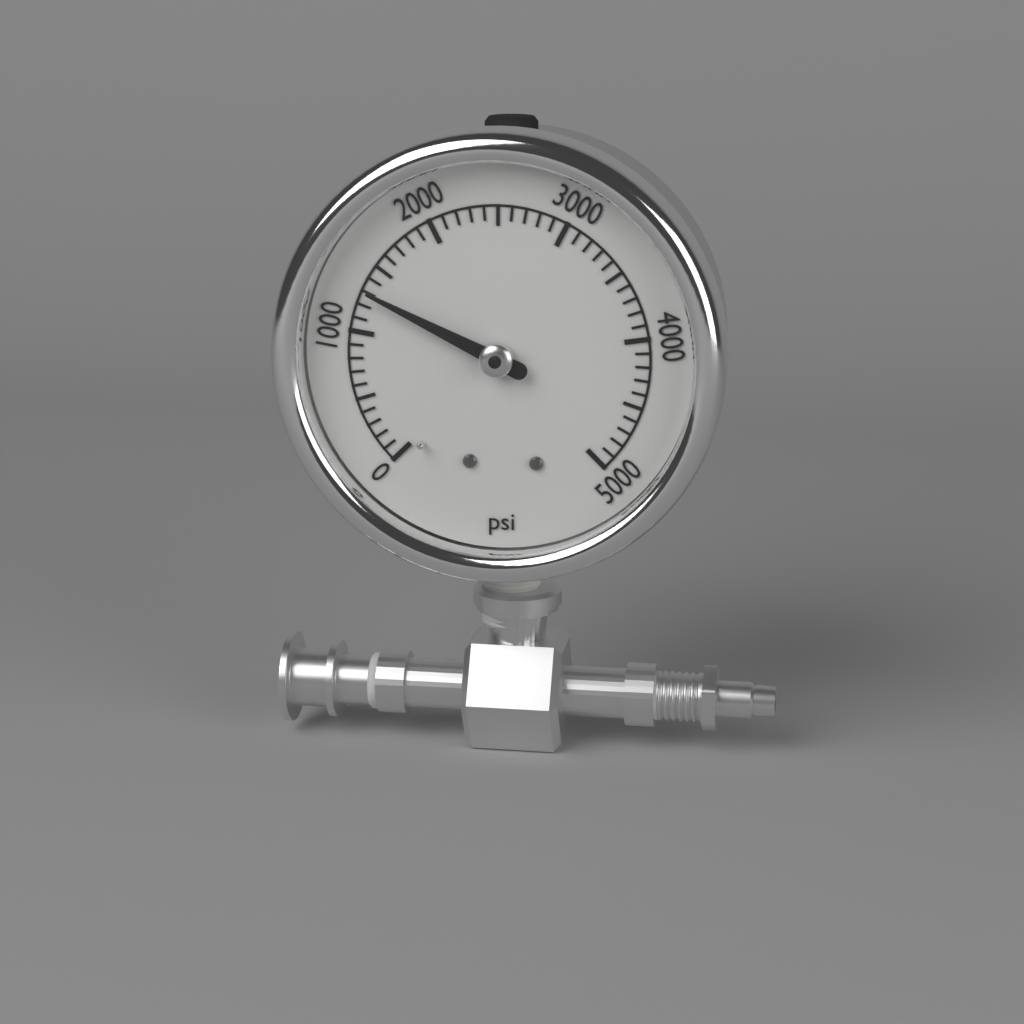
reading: 1300 psi
